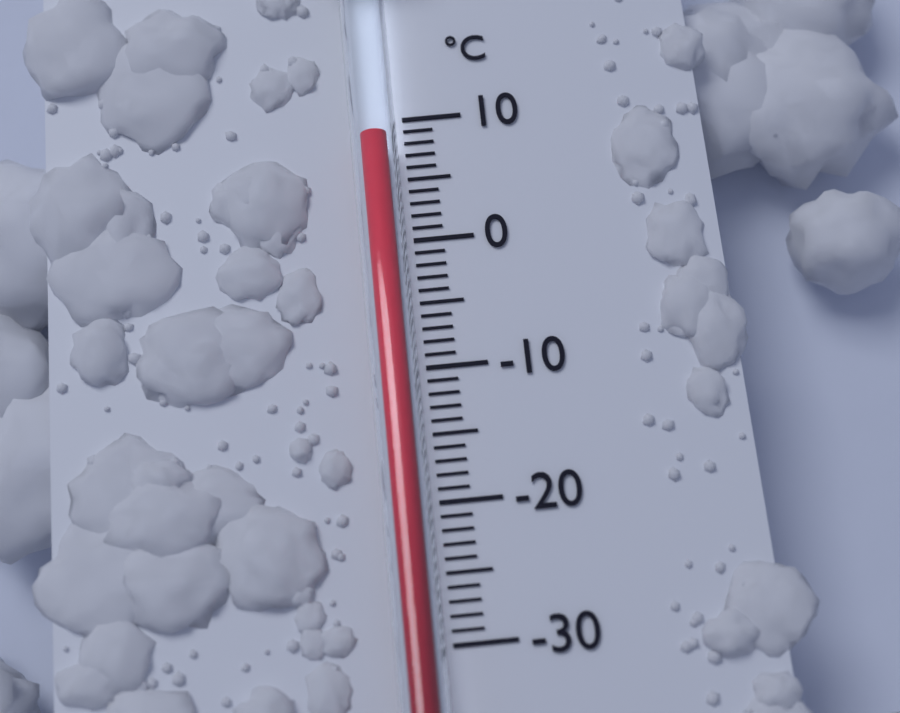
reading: 8 °C
